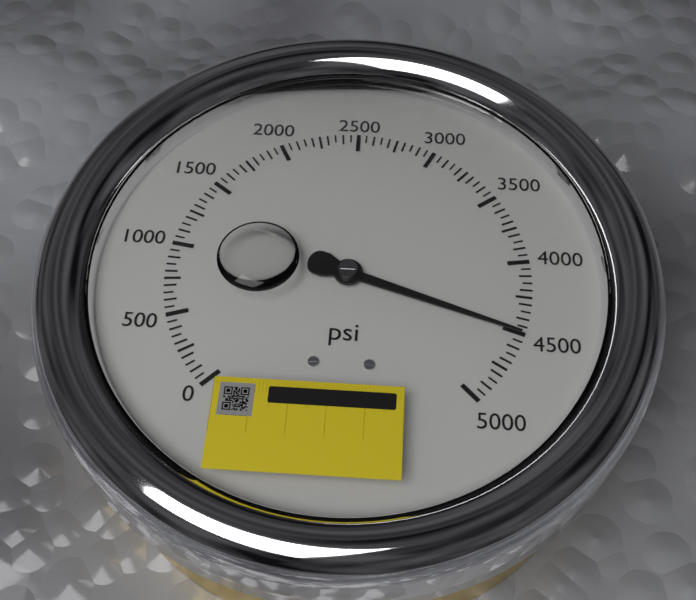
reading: 4500 psi
